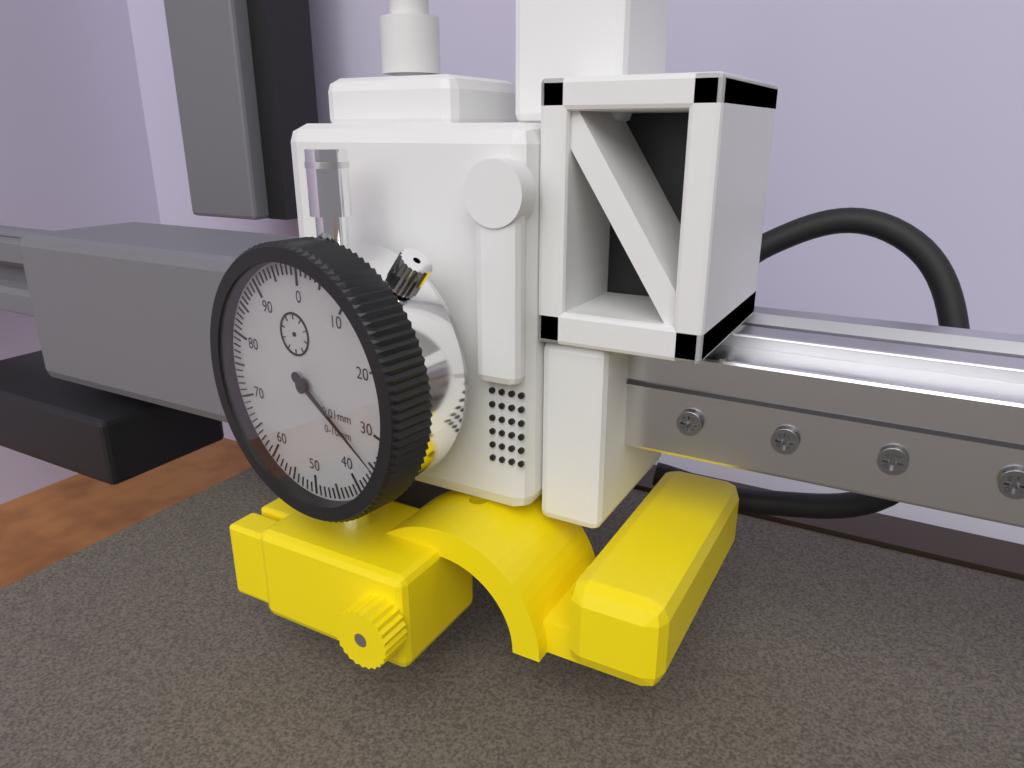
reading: 35 0.01mm
